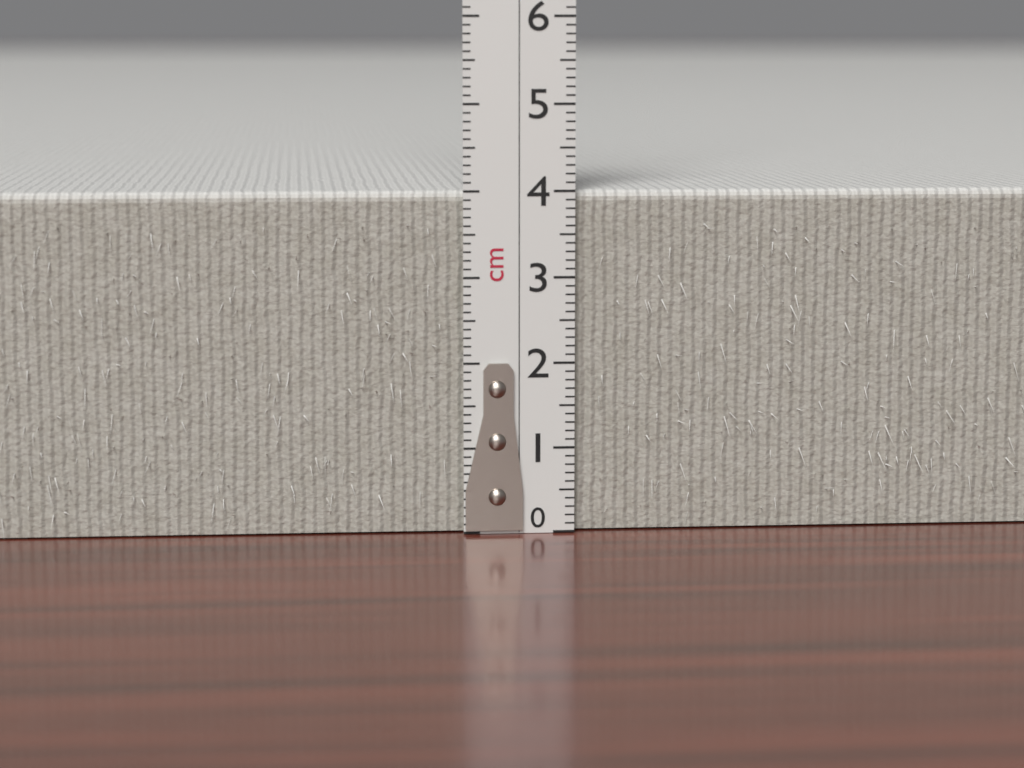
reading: 4.0 cm
